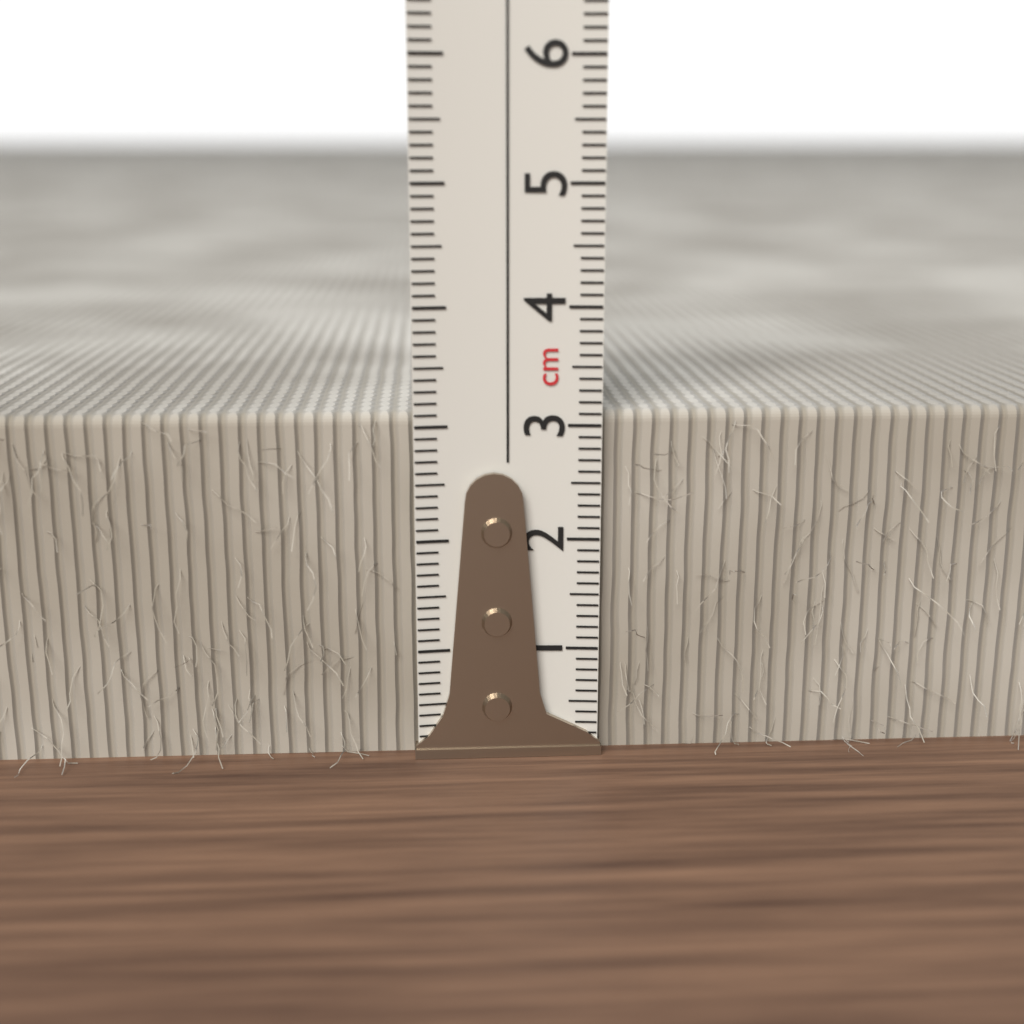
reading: 3.1 cm
